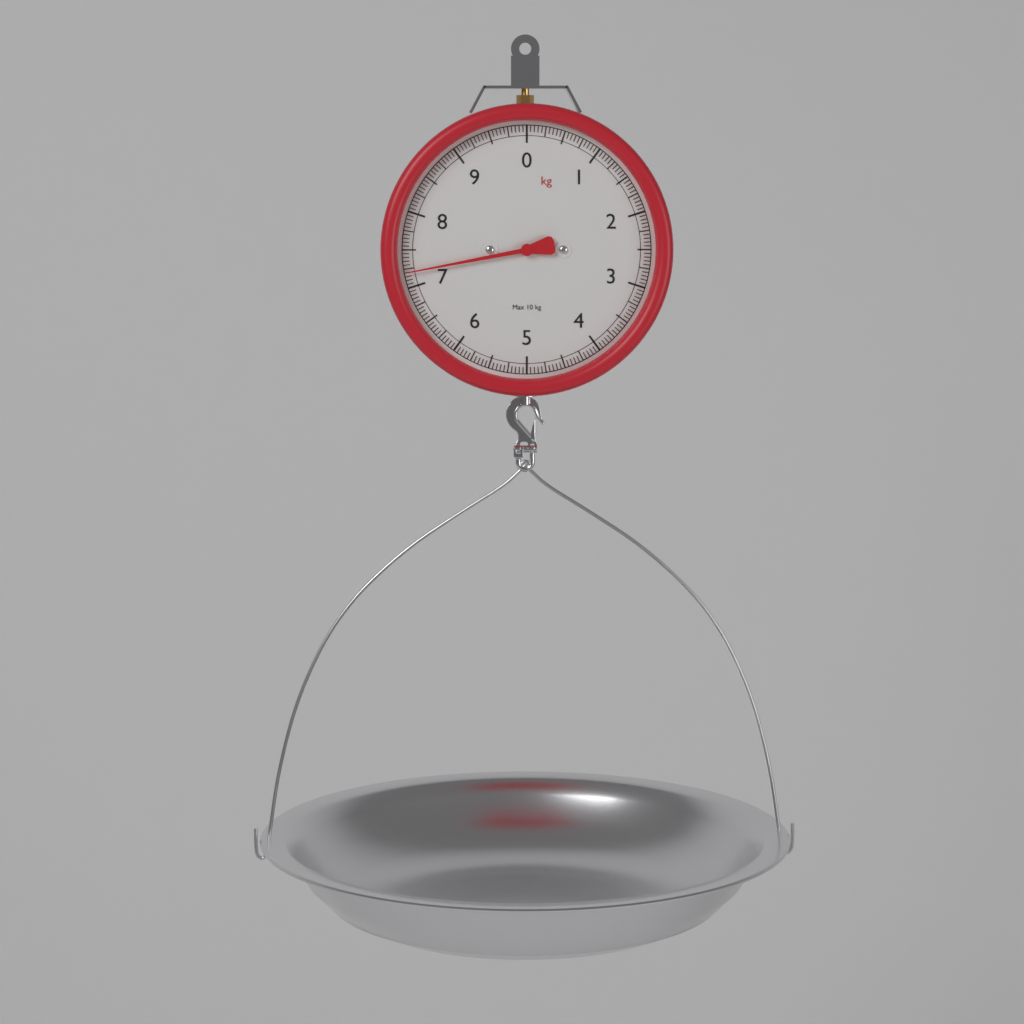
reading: 7.20 kg
